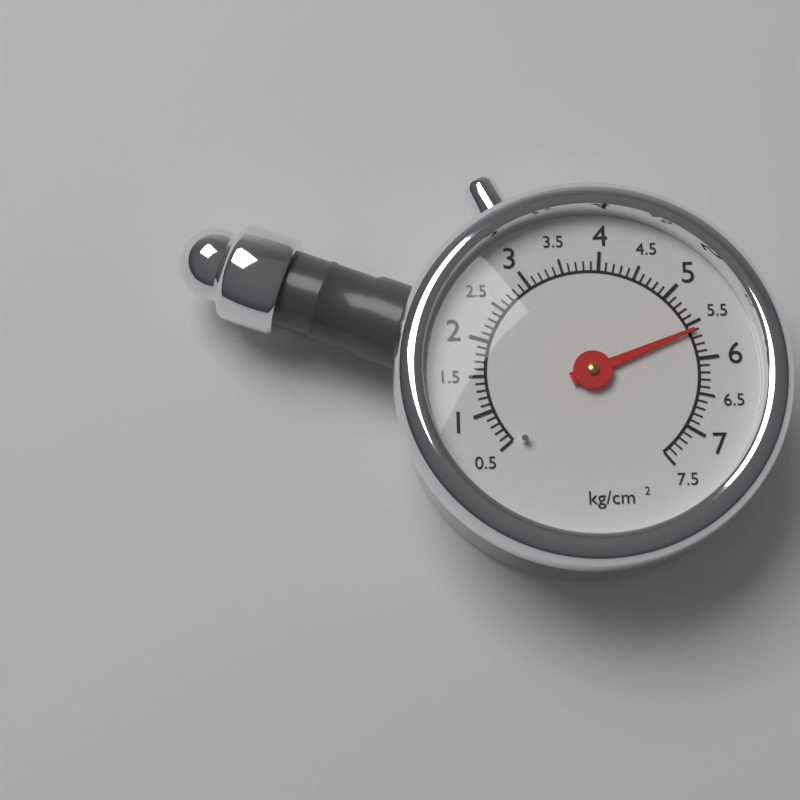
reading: 5.6 kg/cm²
